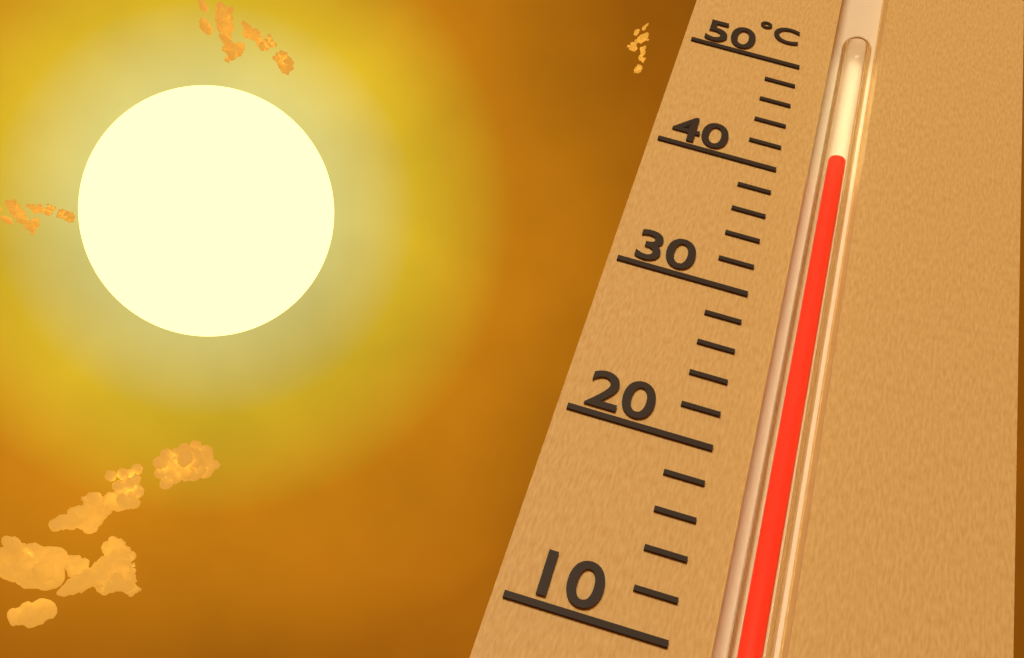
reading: 42 °C
